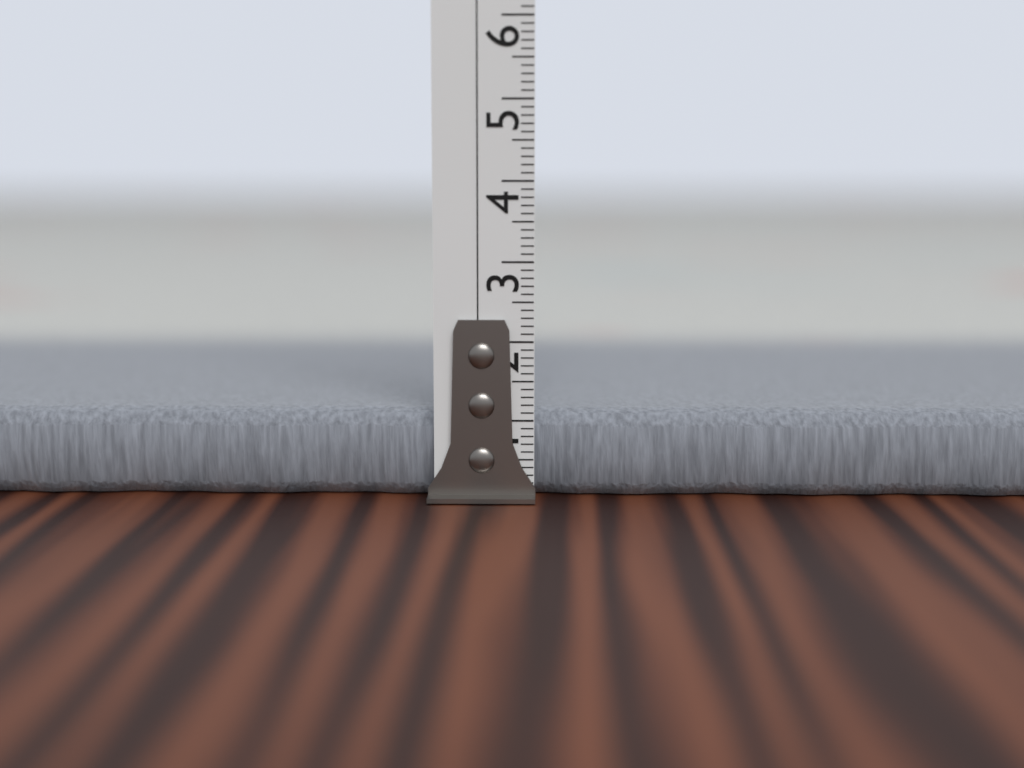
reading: 1.1 cm
